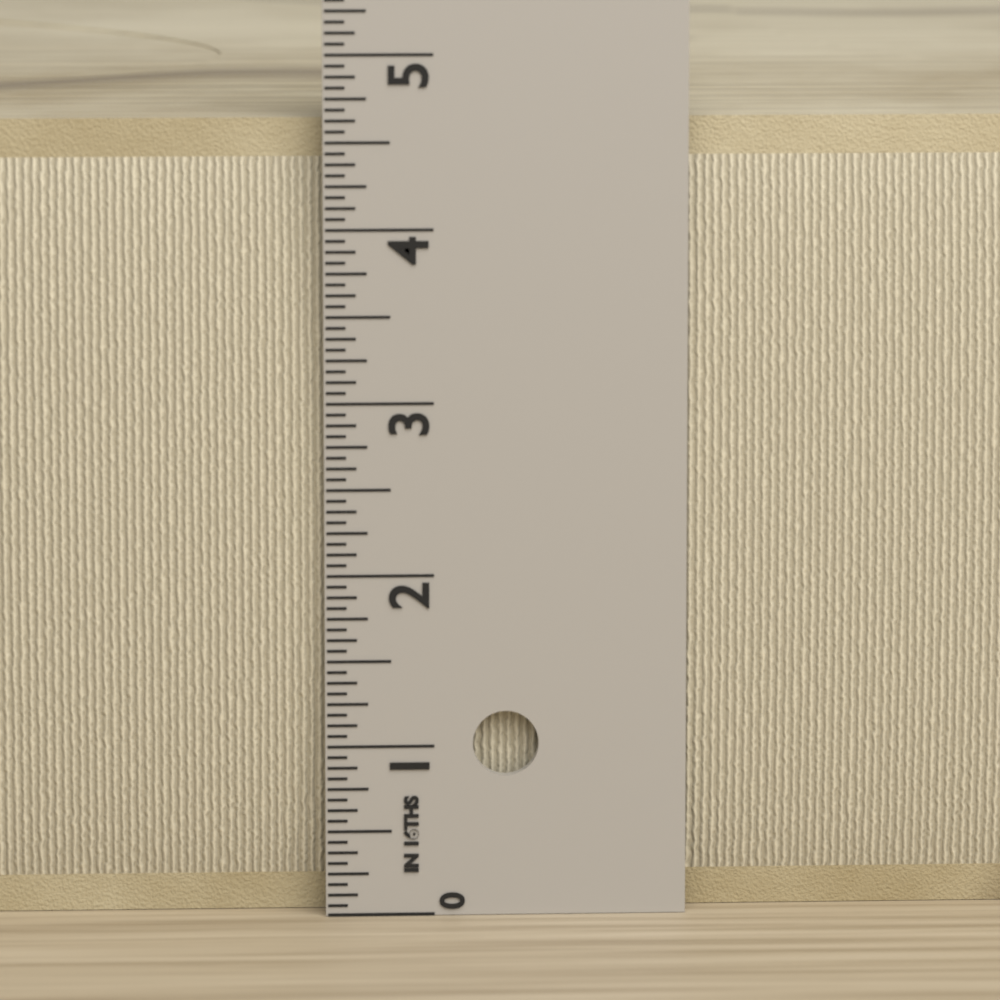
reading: 4.6250 in
